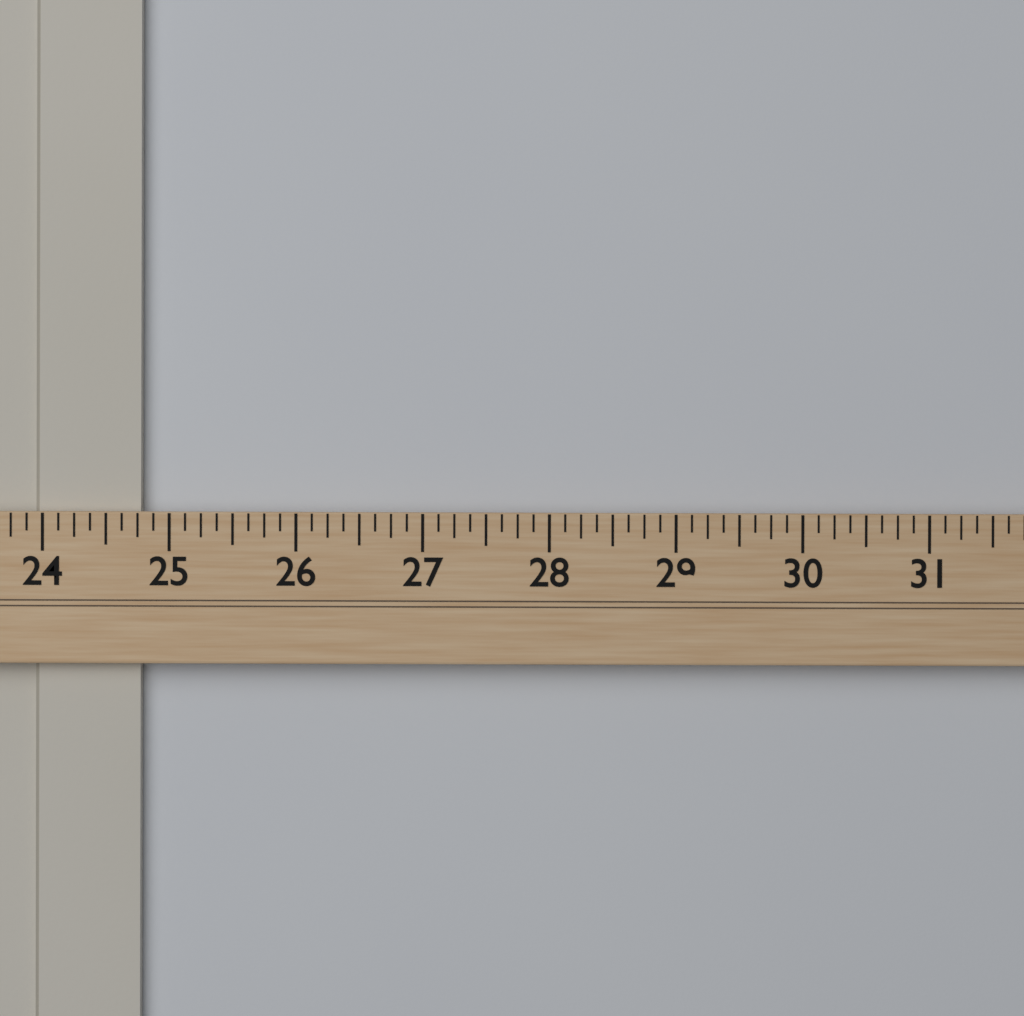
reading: 24.750 (no unit)
